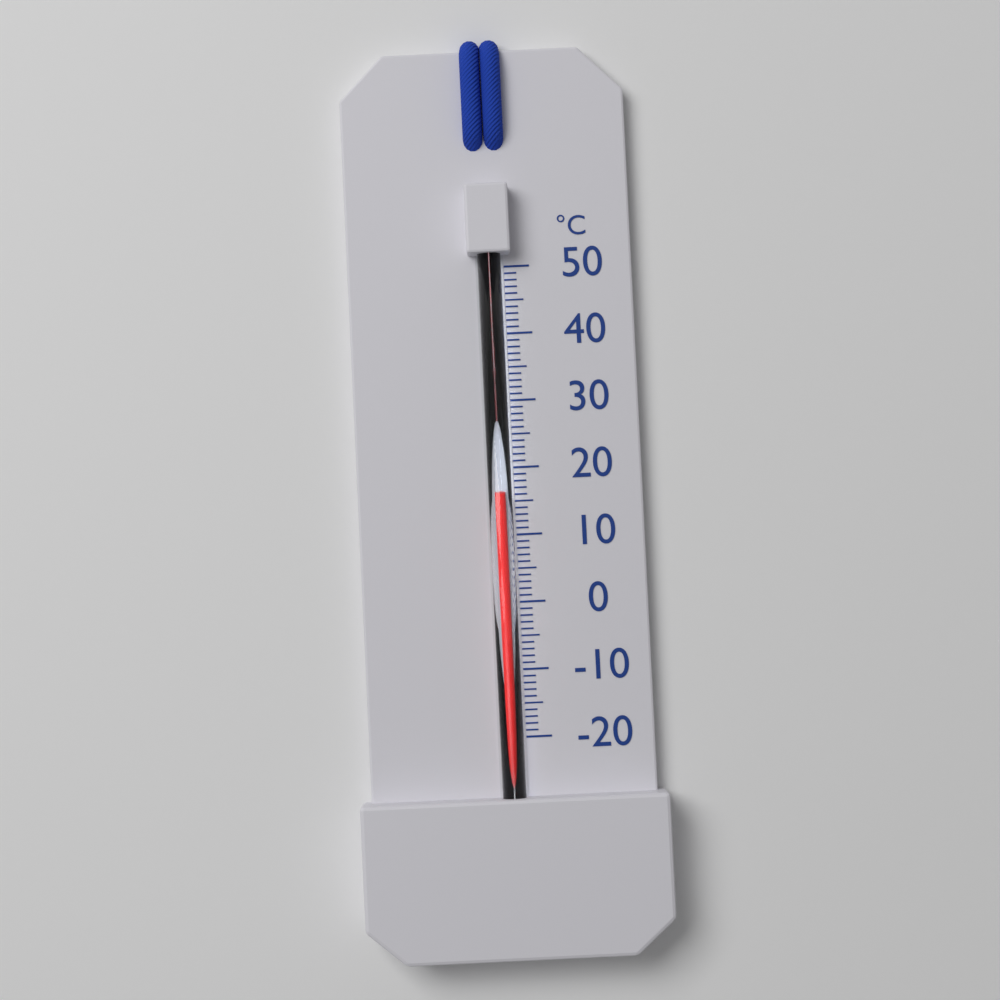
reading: 16 °C
